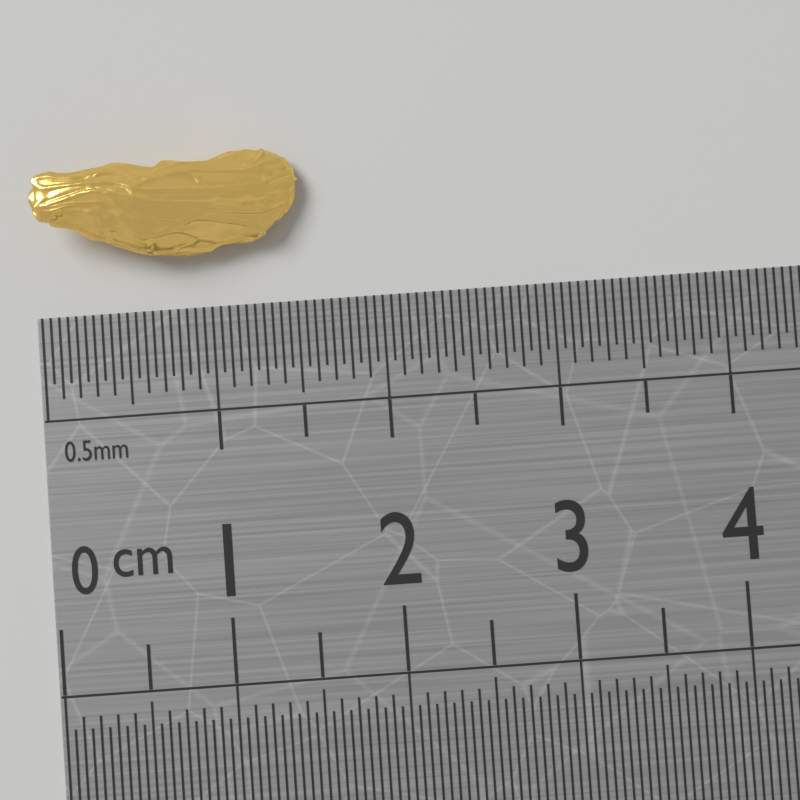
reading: 1.55 cm
